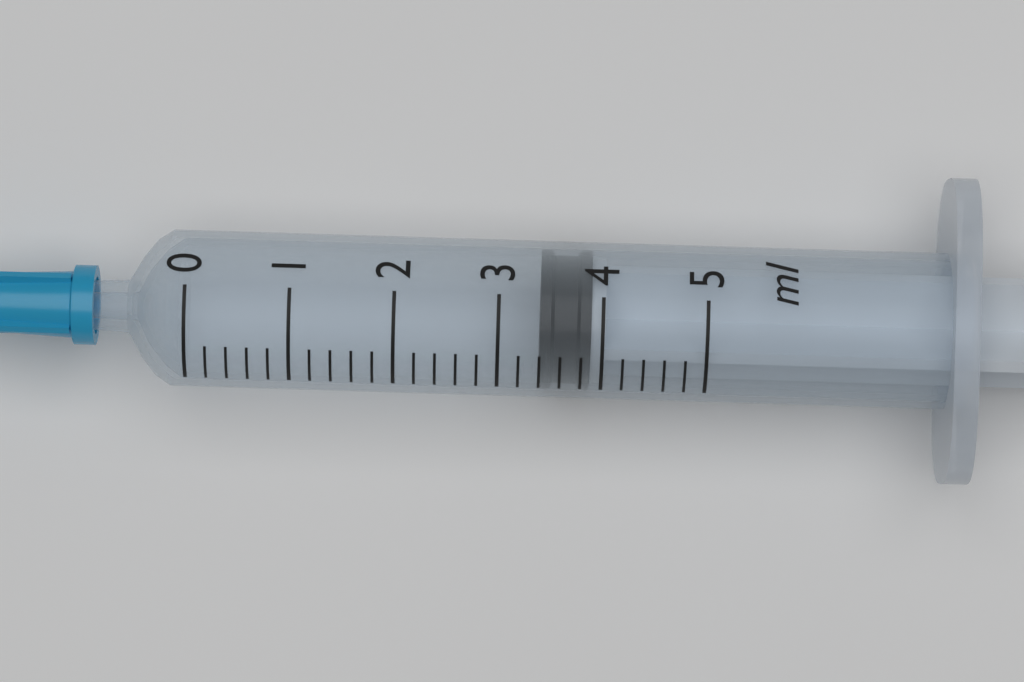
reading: 3.4 ml
